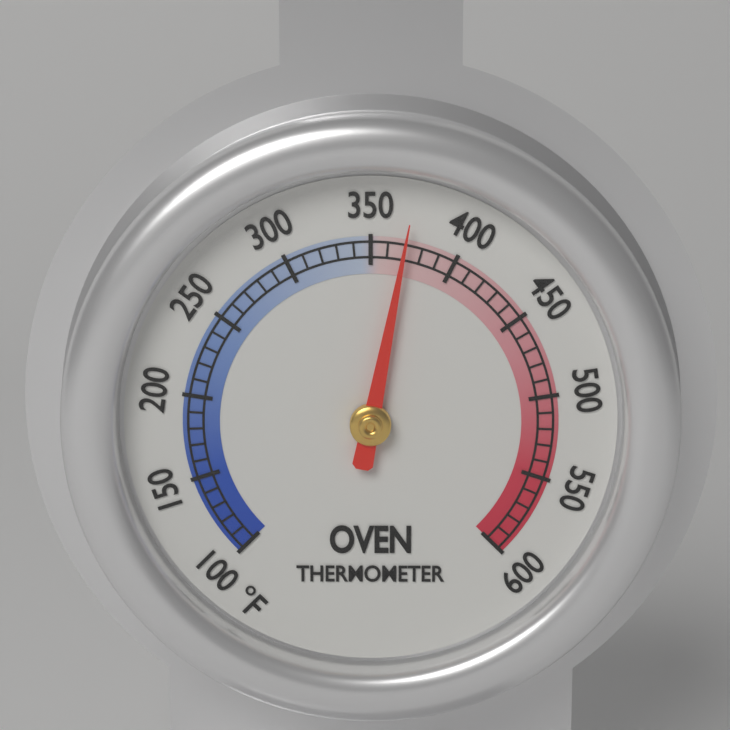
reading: 370 °F
